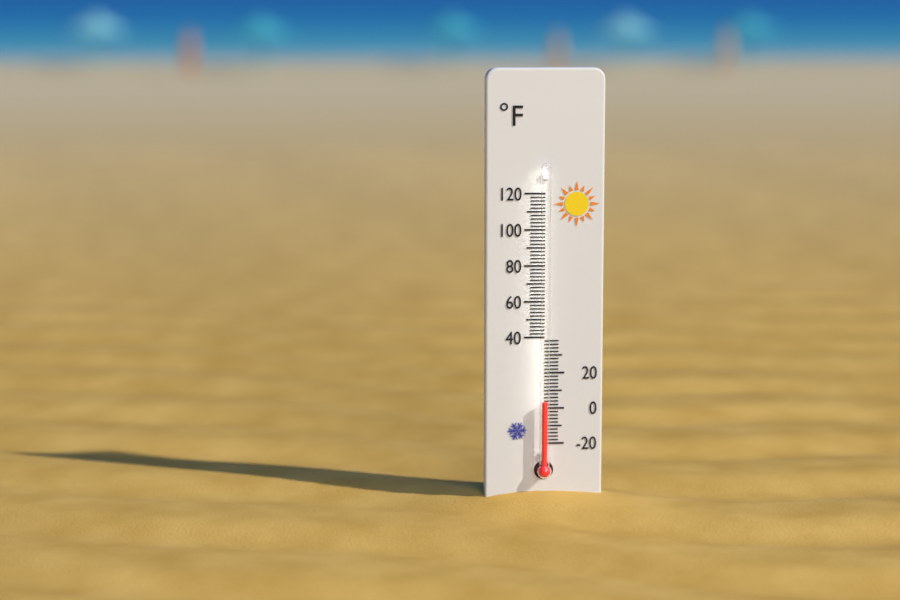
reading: 4 °F
